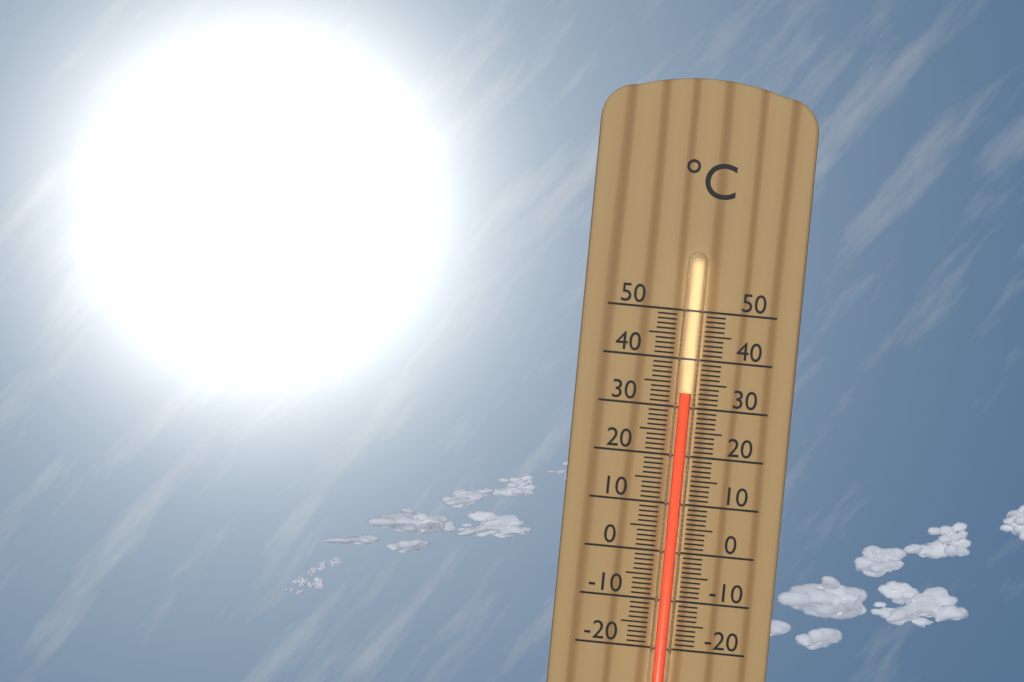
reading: 33 °C
